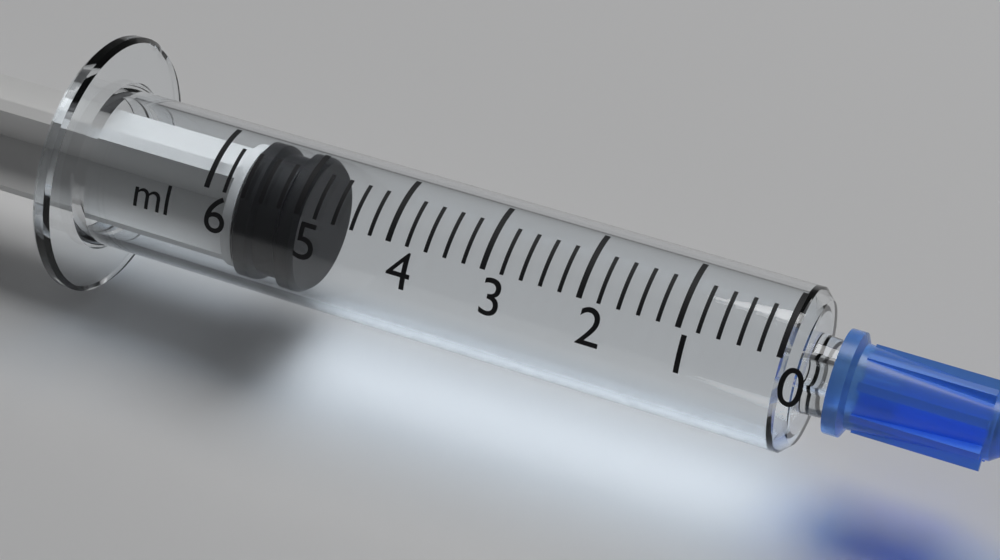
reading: 5.0 ml
